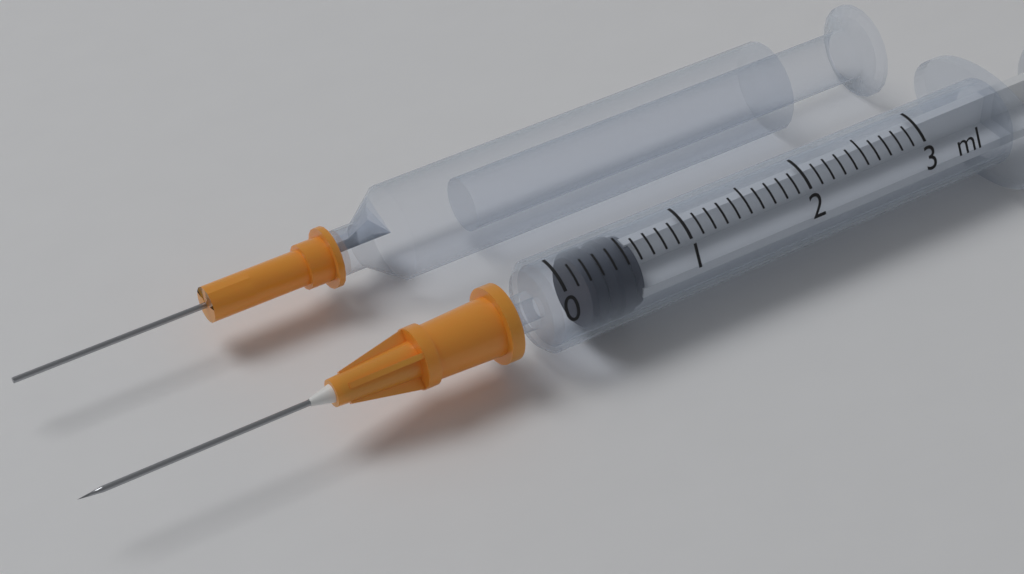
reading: 0.2 ml
